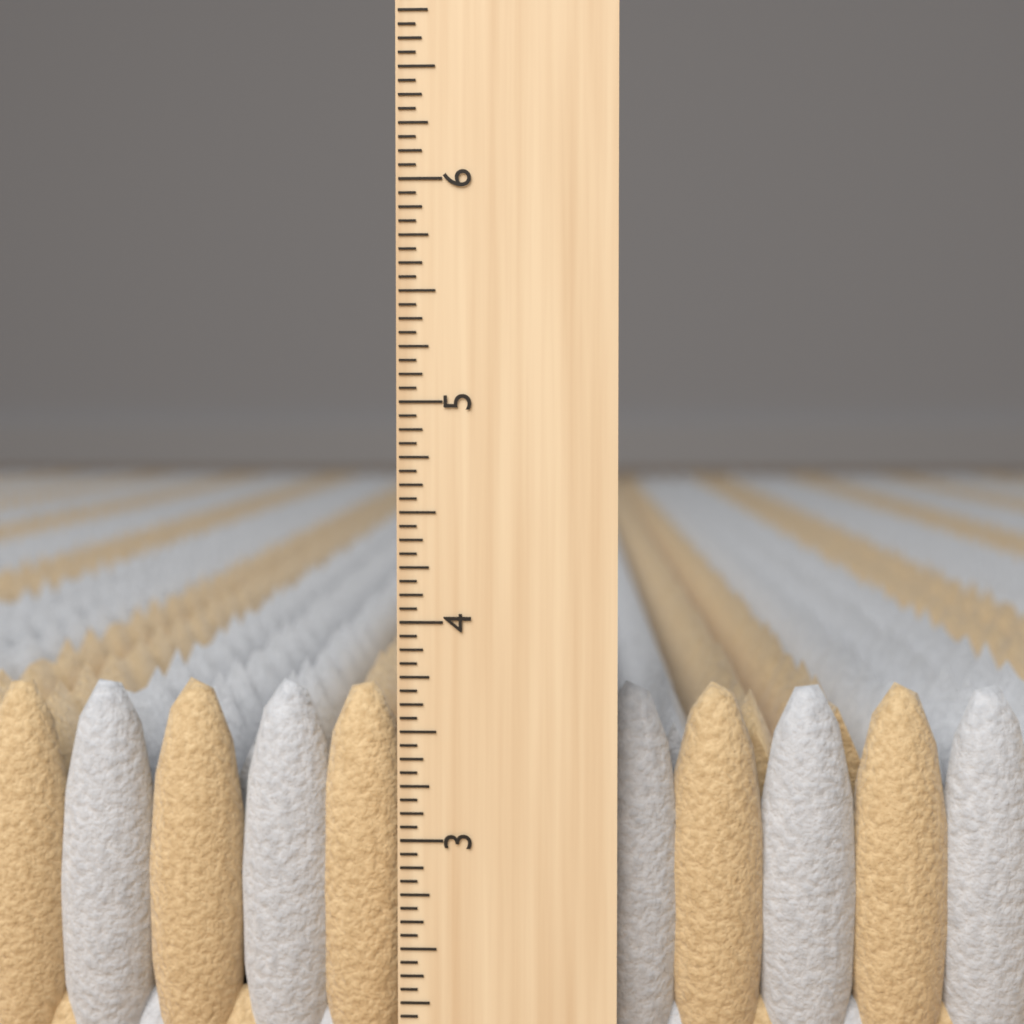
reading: 3.6875 inch
